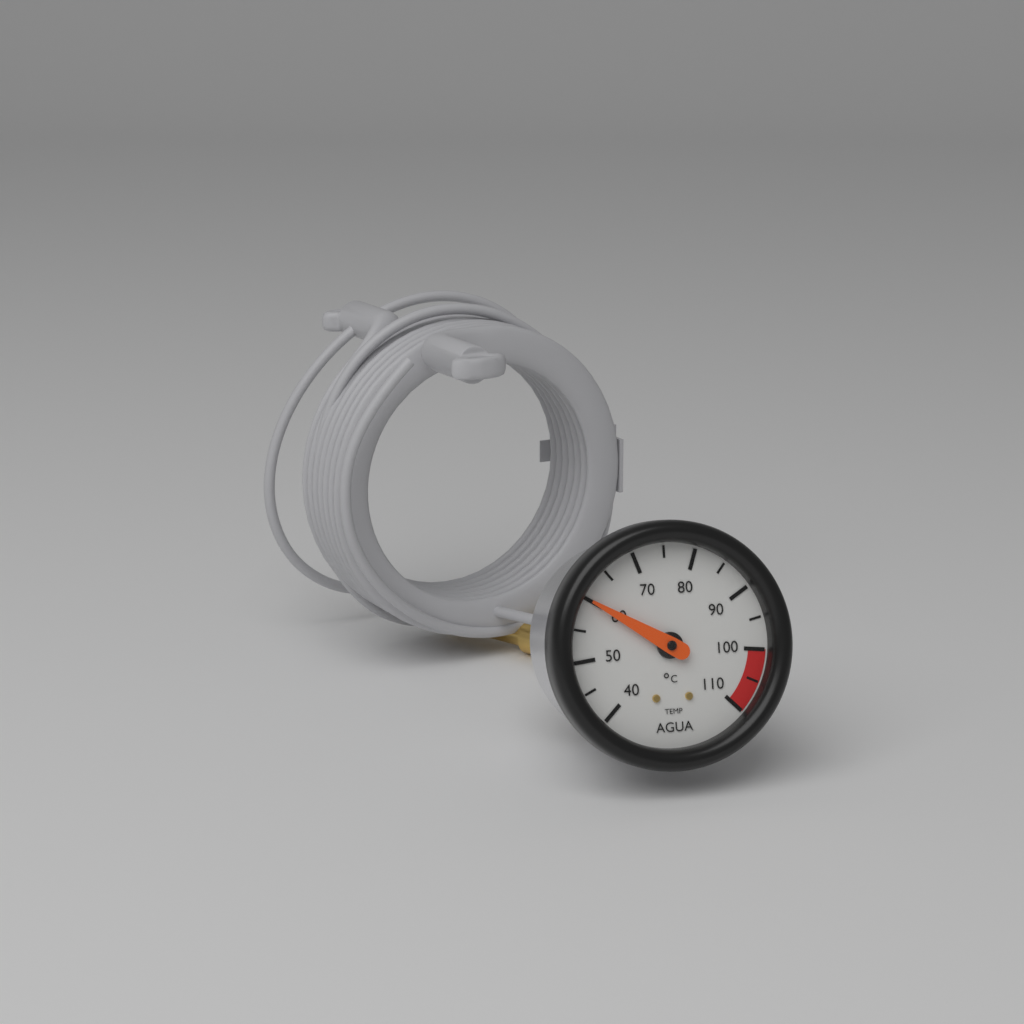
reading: 60 °C
